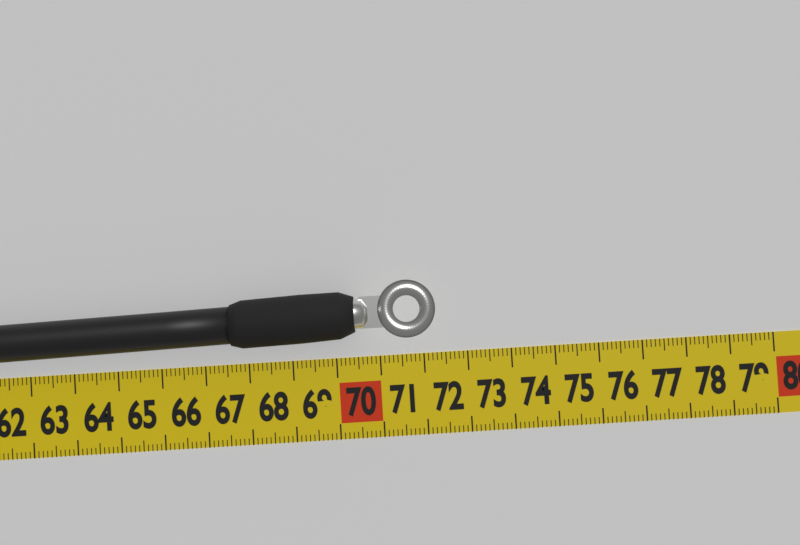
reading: 72.3 cm
